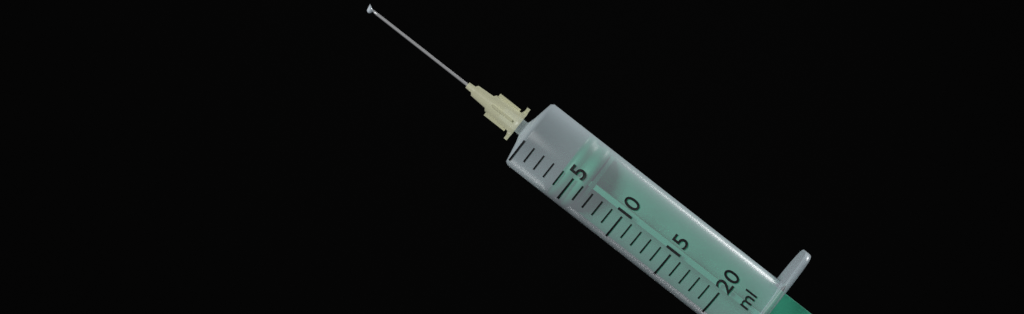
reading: 4 ml
